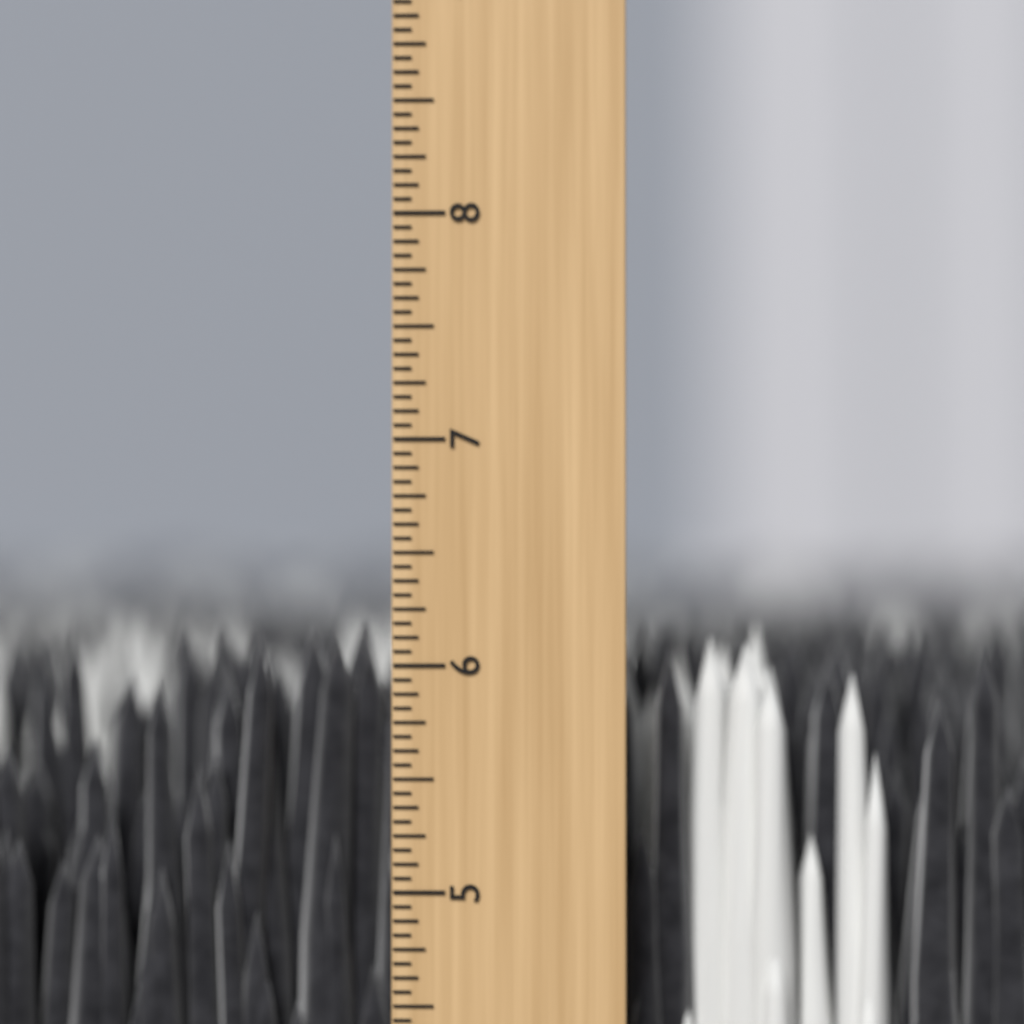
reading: 6.1875 inch
